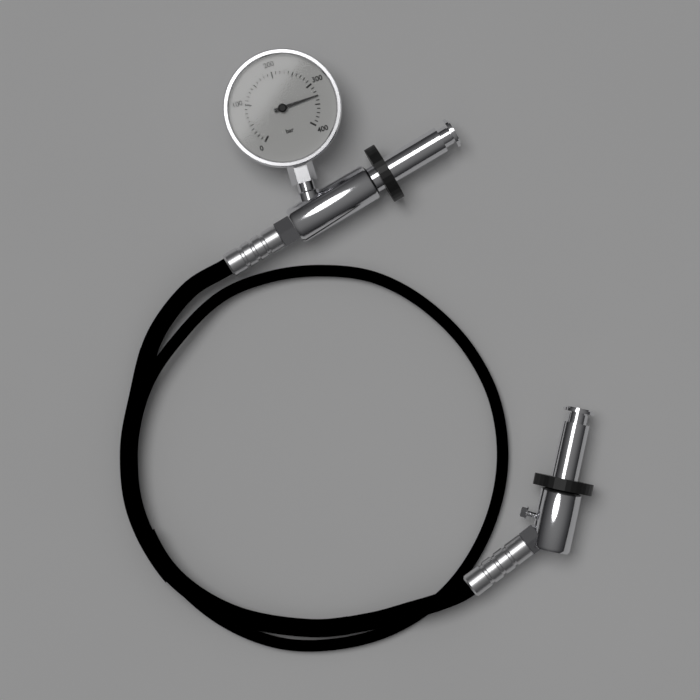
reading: 330 bar
